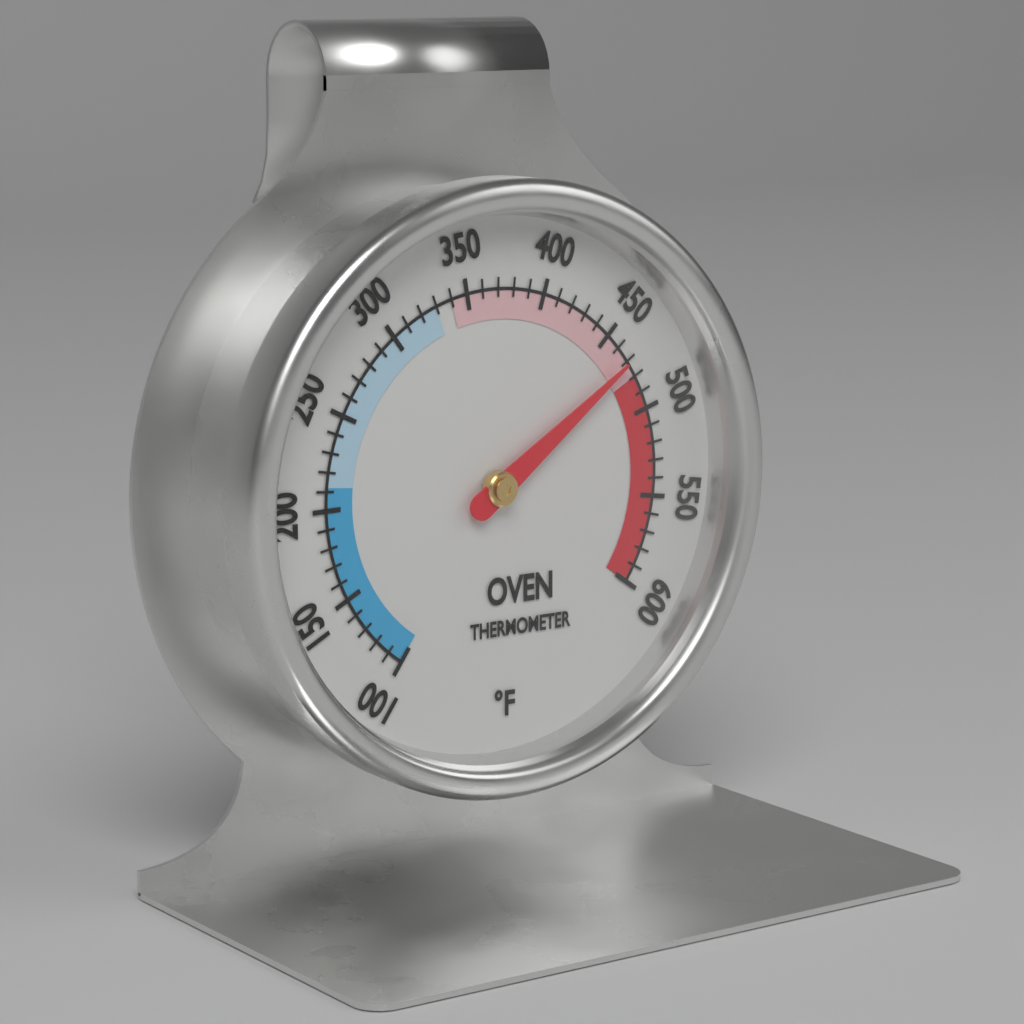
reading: 470 °F
